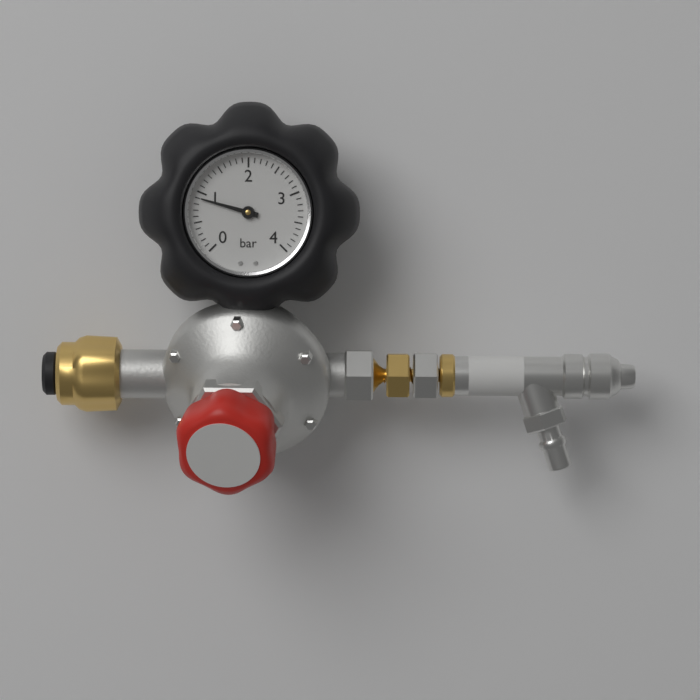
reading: 0.9 bar
